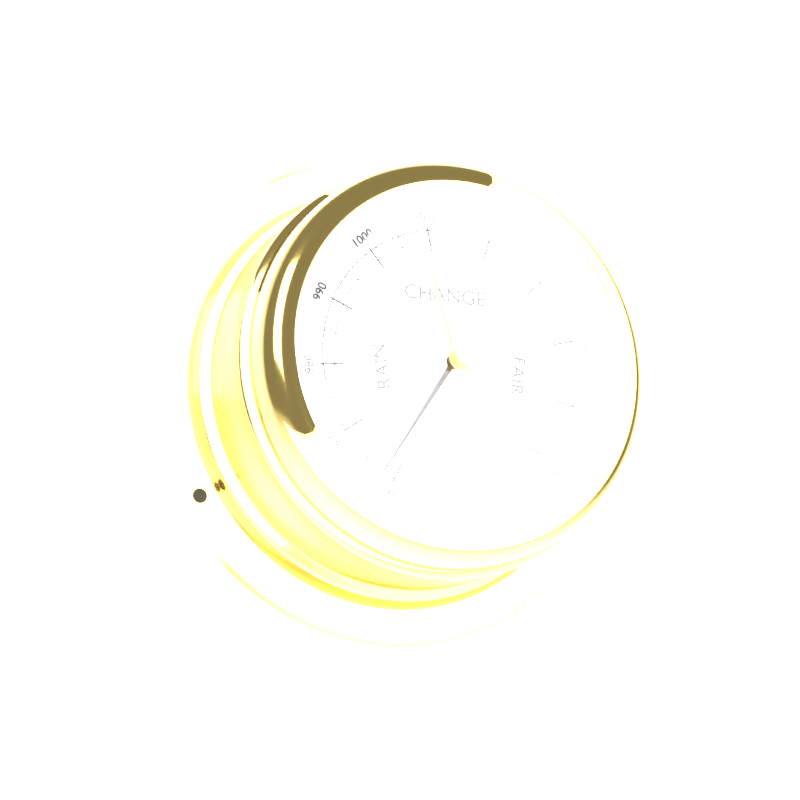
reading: 962 mbar
